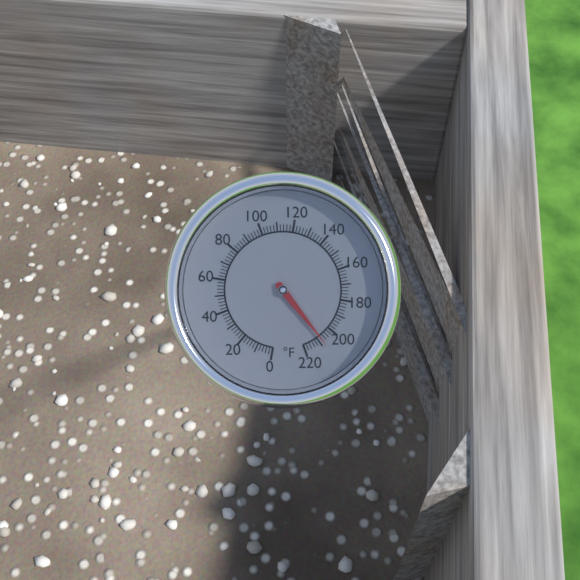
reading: 208 °F
